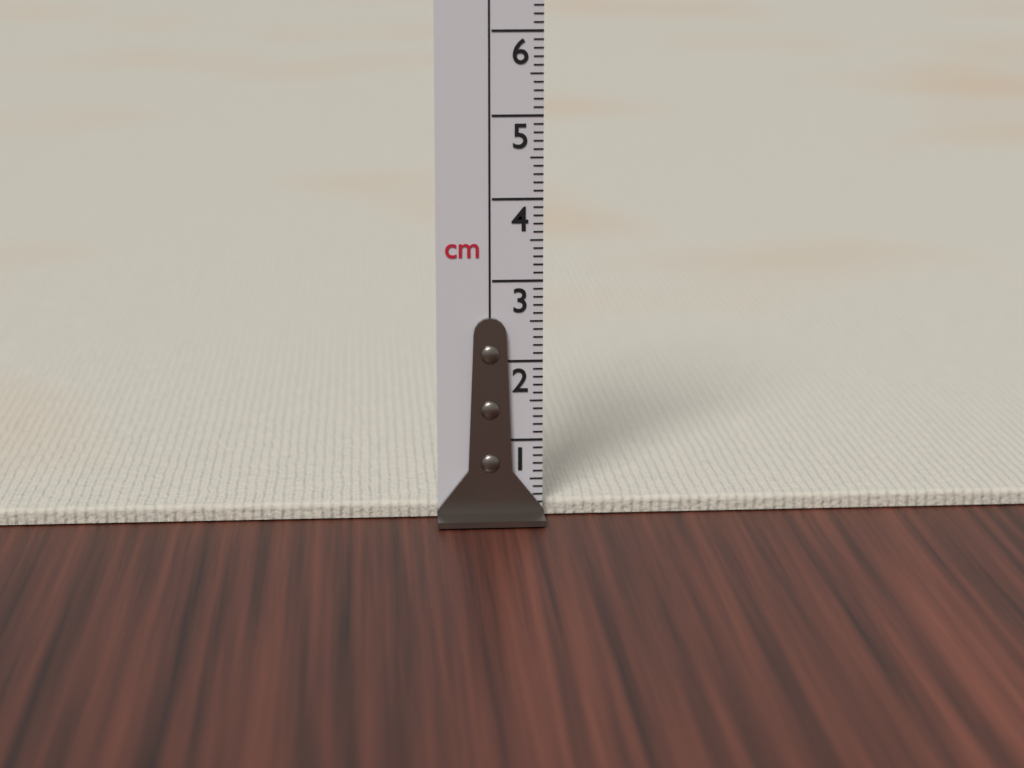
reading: 0.2 cm
